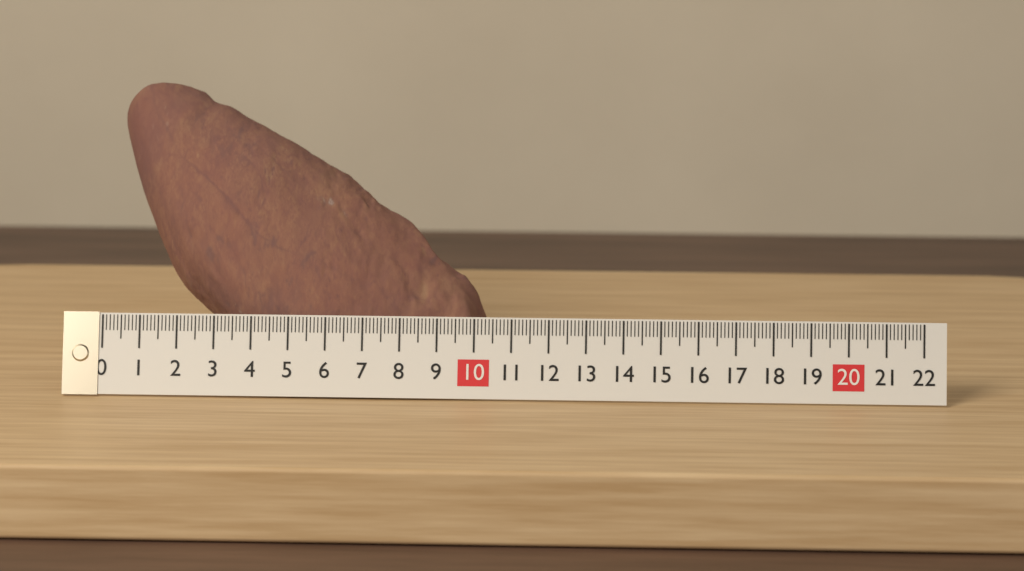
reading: 10.2 (no unit)
